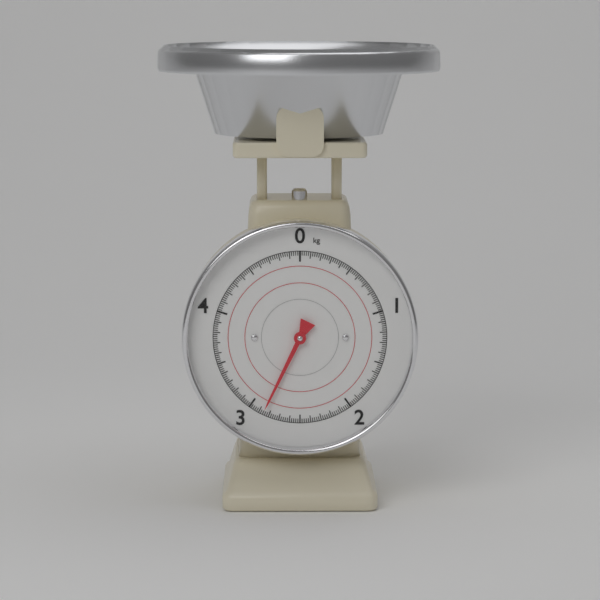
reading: 2.86 kg
